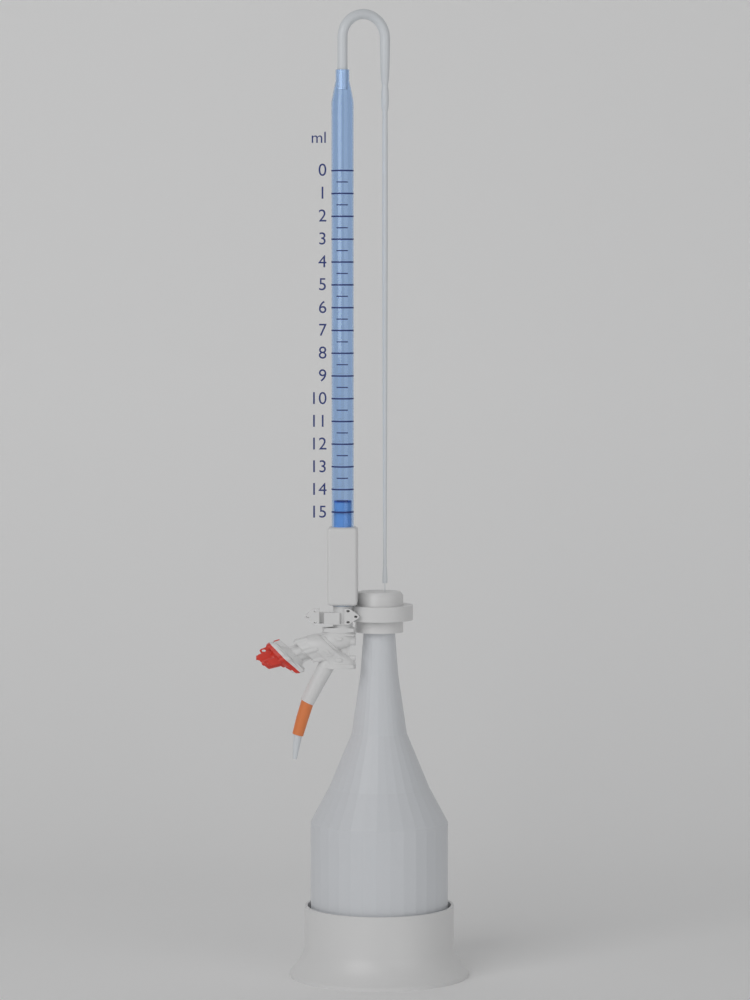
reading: 14.5 ml
